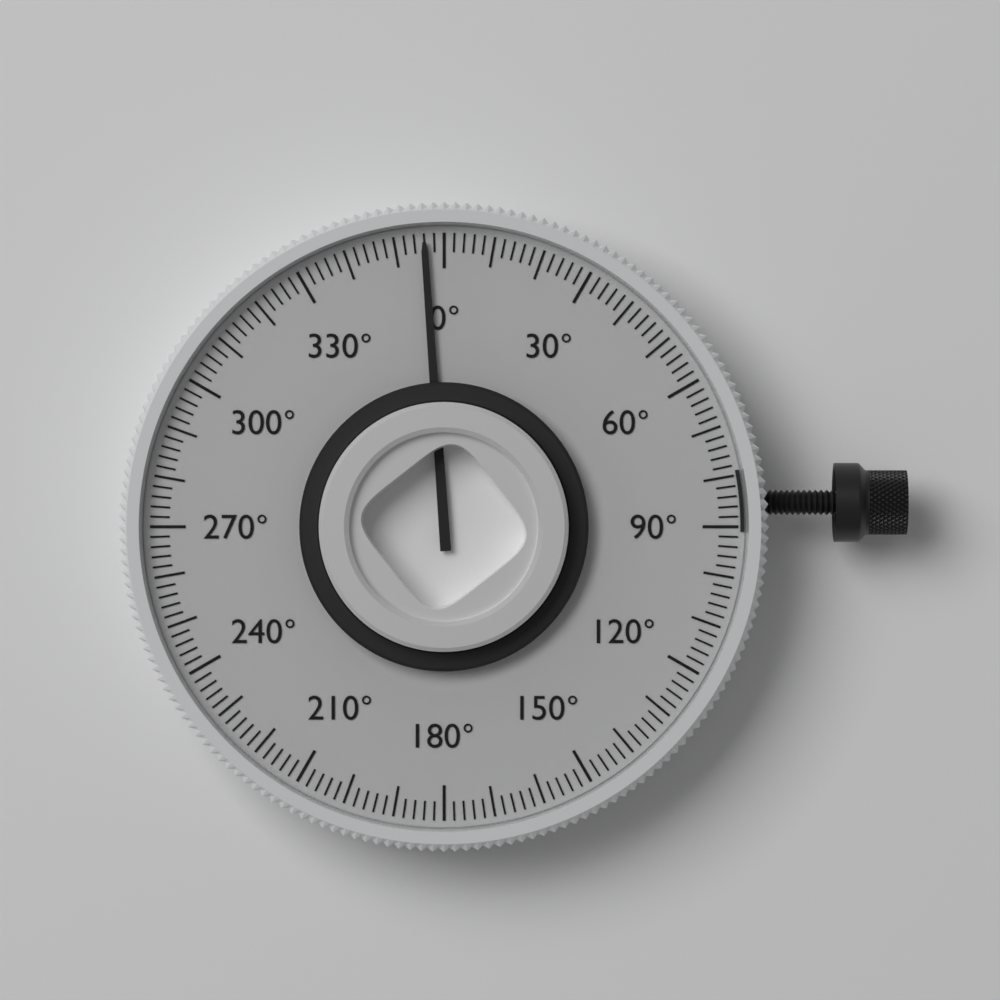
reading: 356 °
